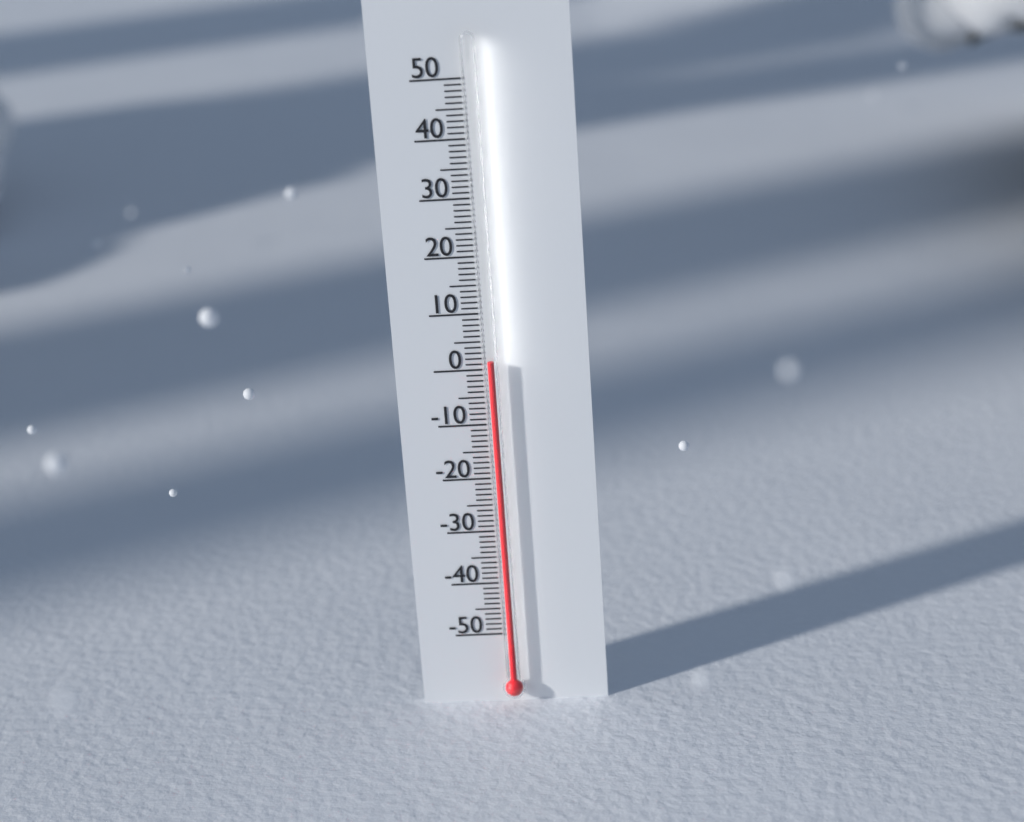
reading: 2 (no unit)
